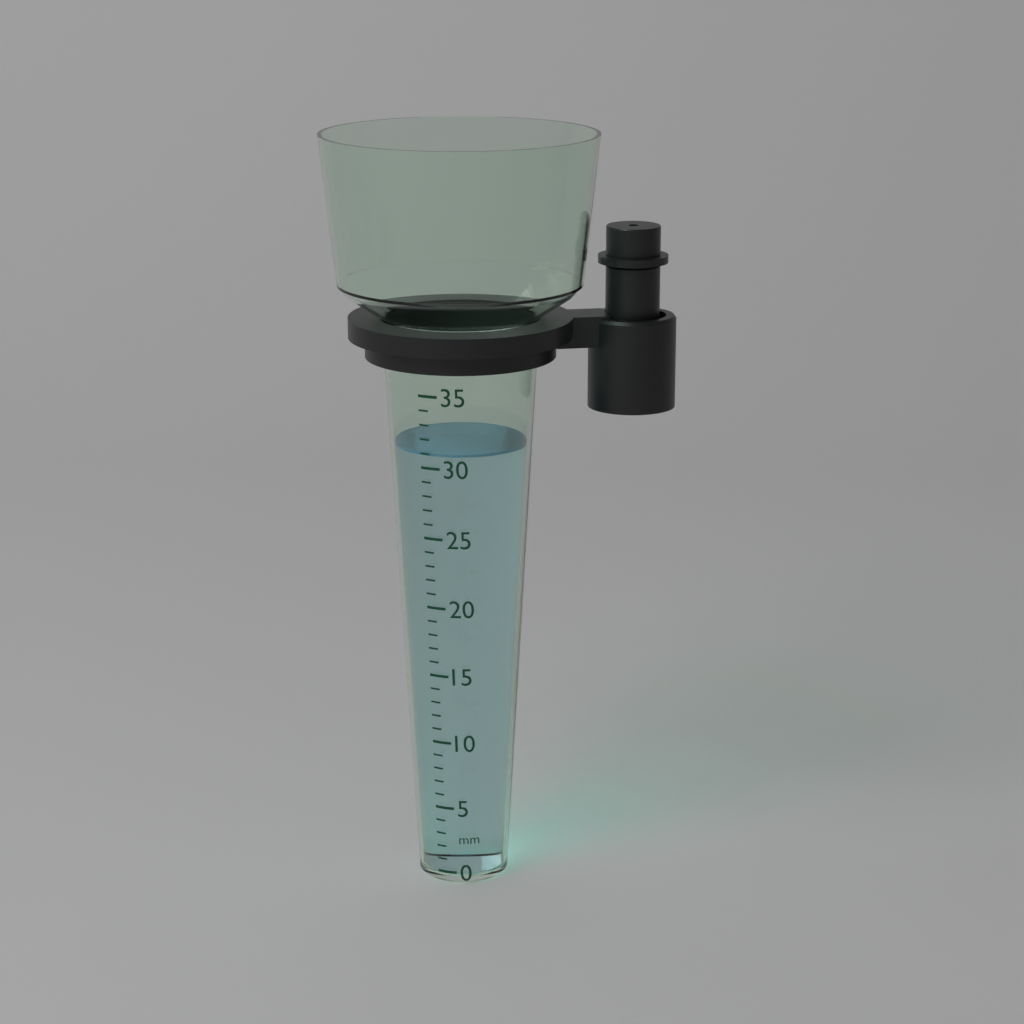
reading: 31 mm
